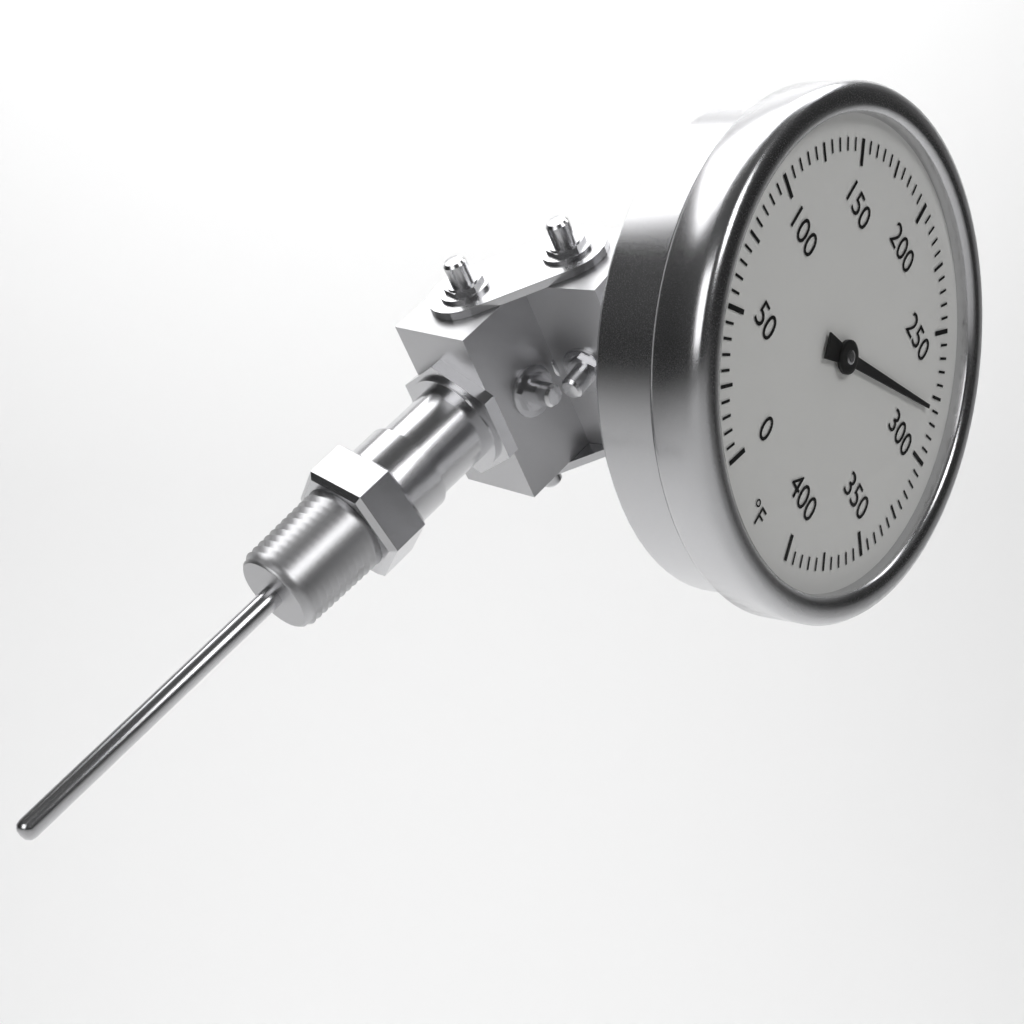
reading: 280 °F
